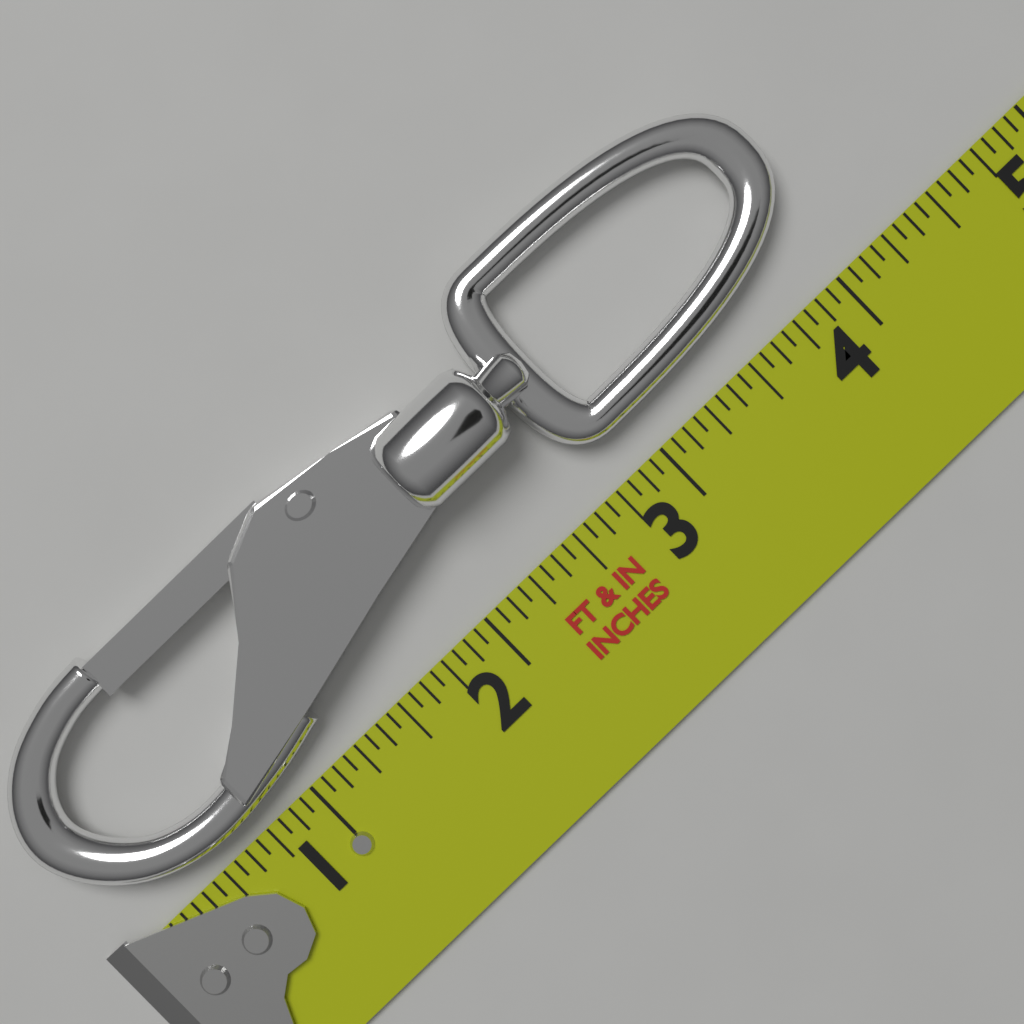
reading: 4.1250 in
